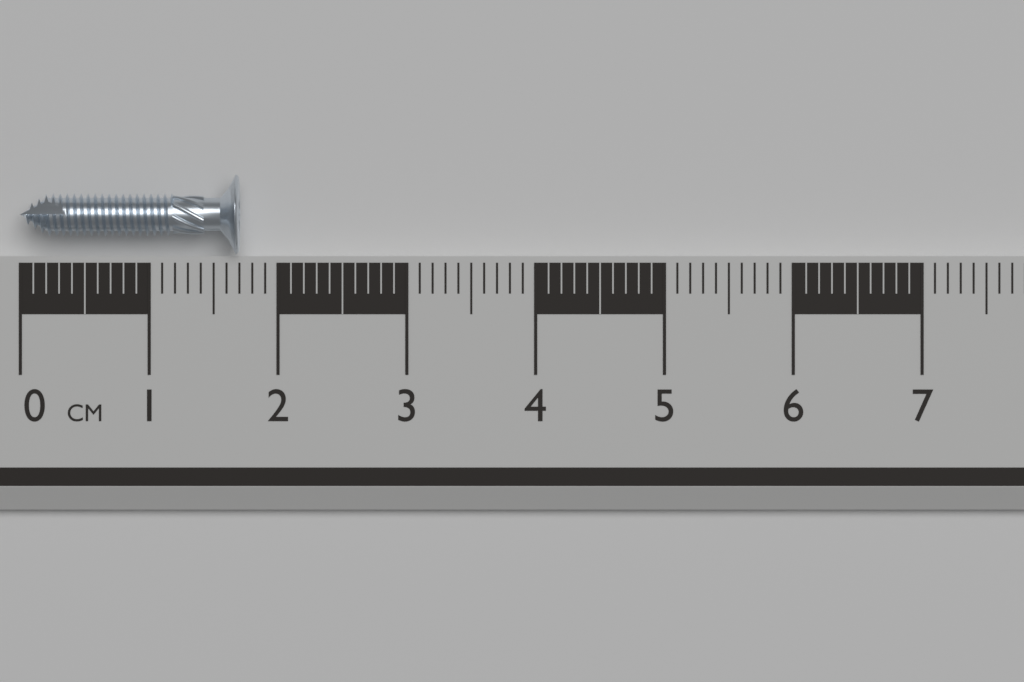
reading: 1.7 cm
